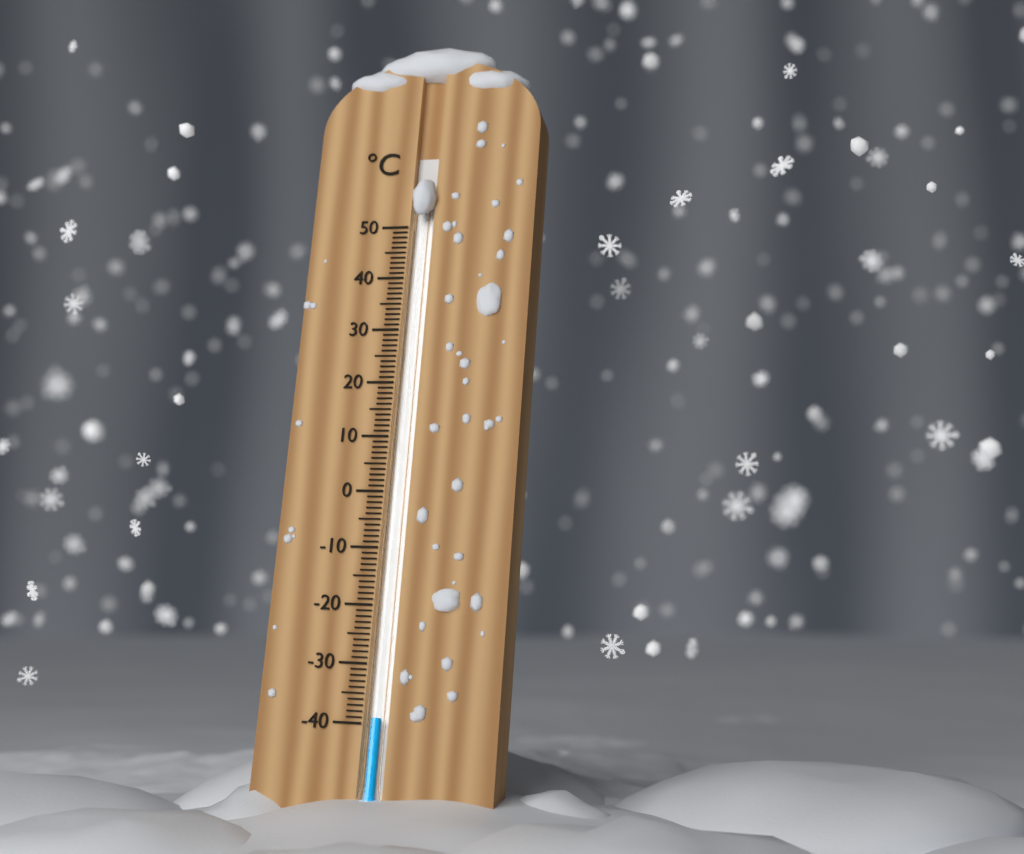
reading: -39 °C
